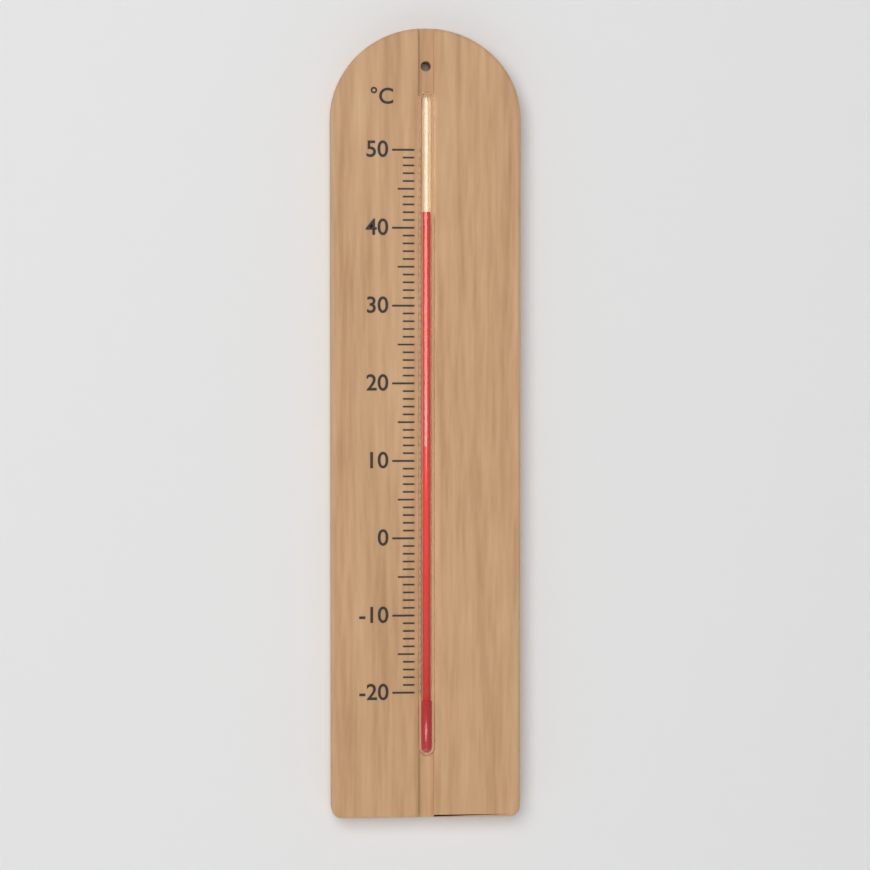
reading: 42 °C
